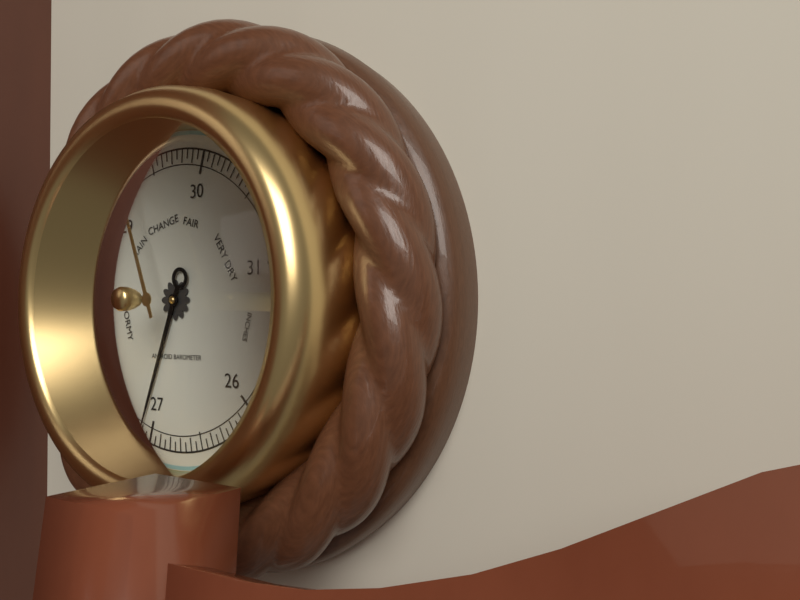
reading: 27.10 inHg
